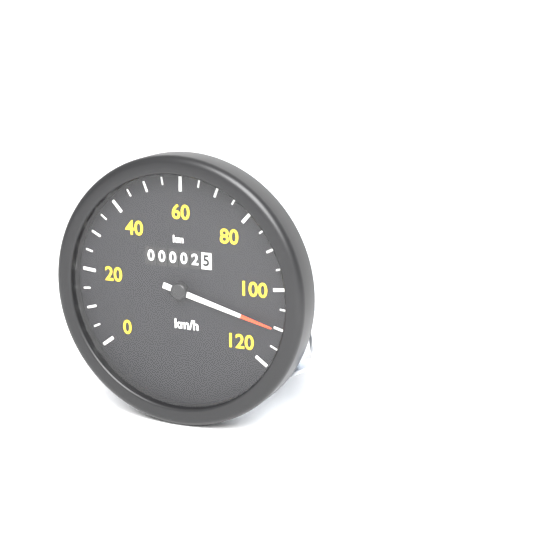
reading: 110 km/h
